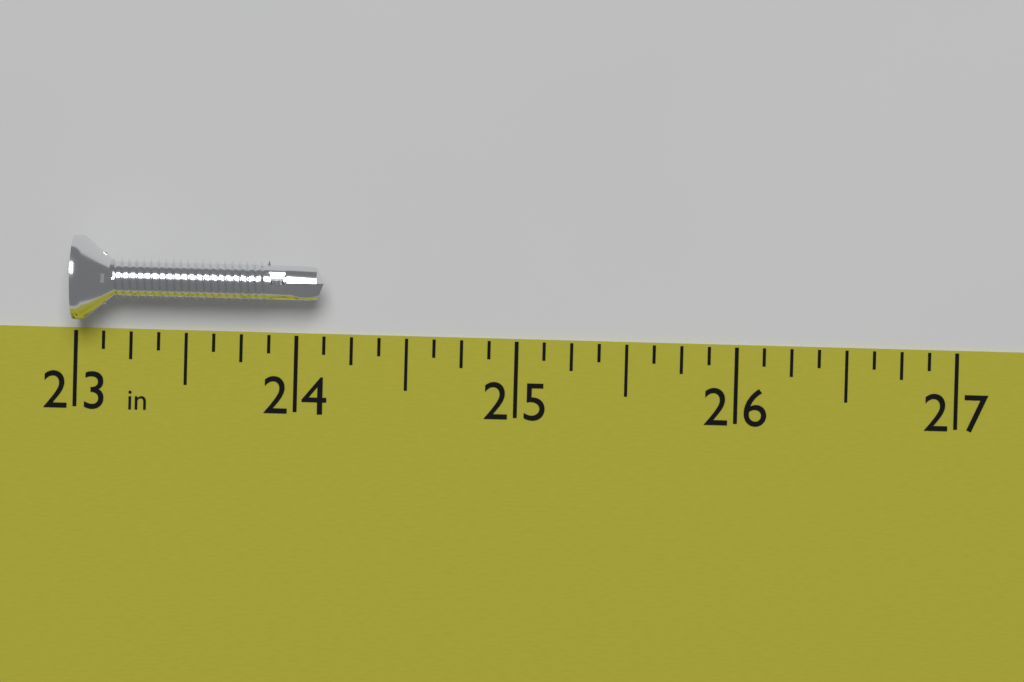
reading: 24.125 in
